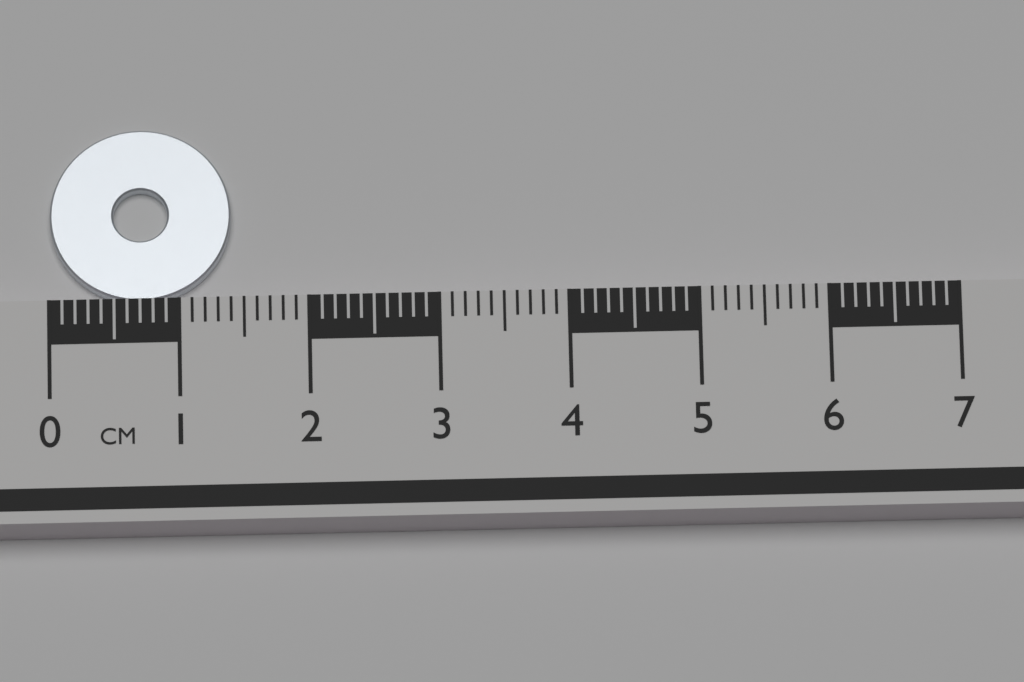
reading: 1.4 cm
